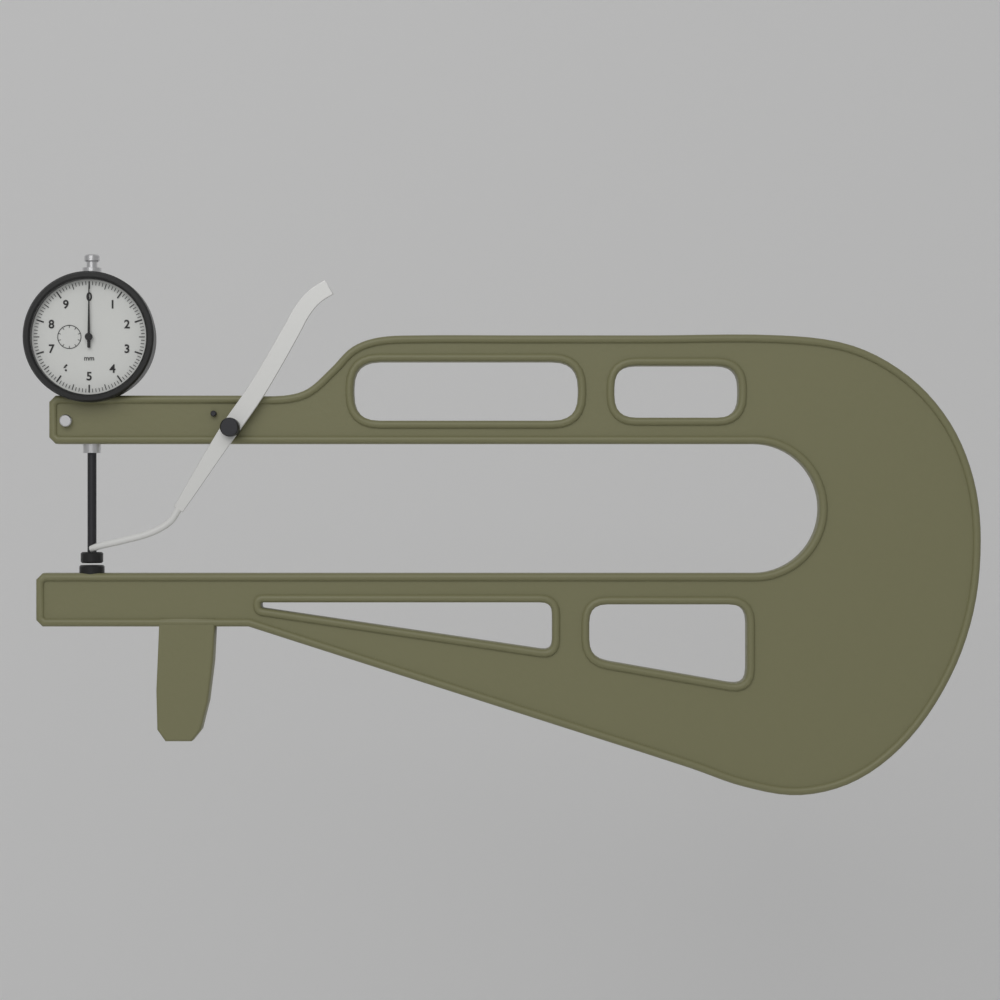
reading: 0.0 mm
